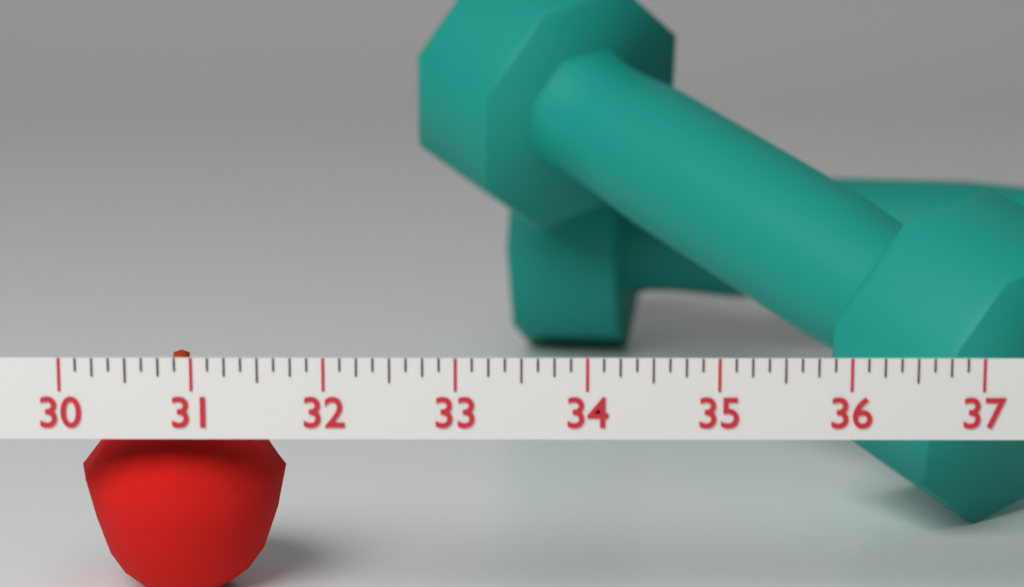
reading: 31.625 (no unit)
